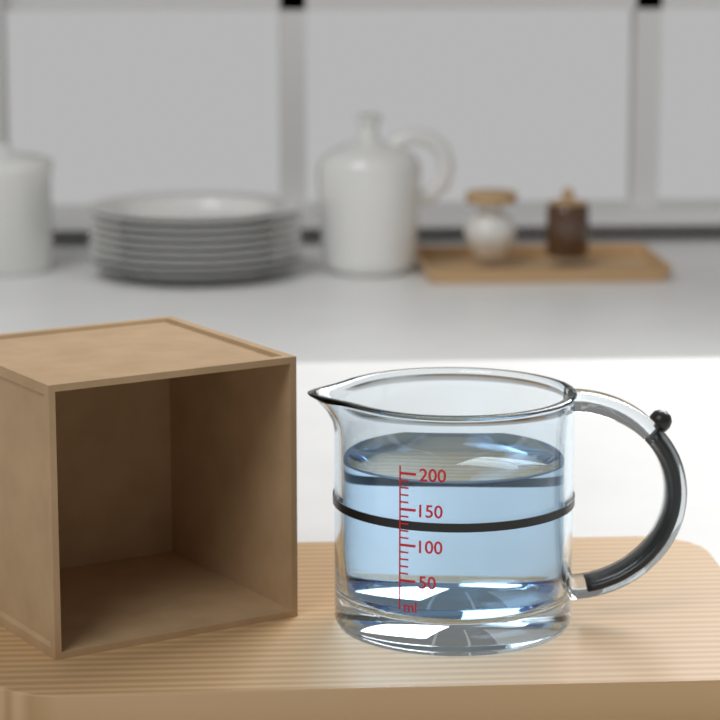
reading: 190 ml
